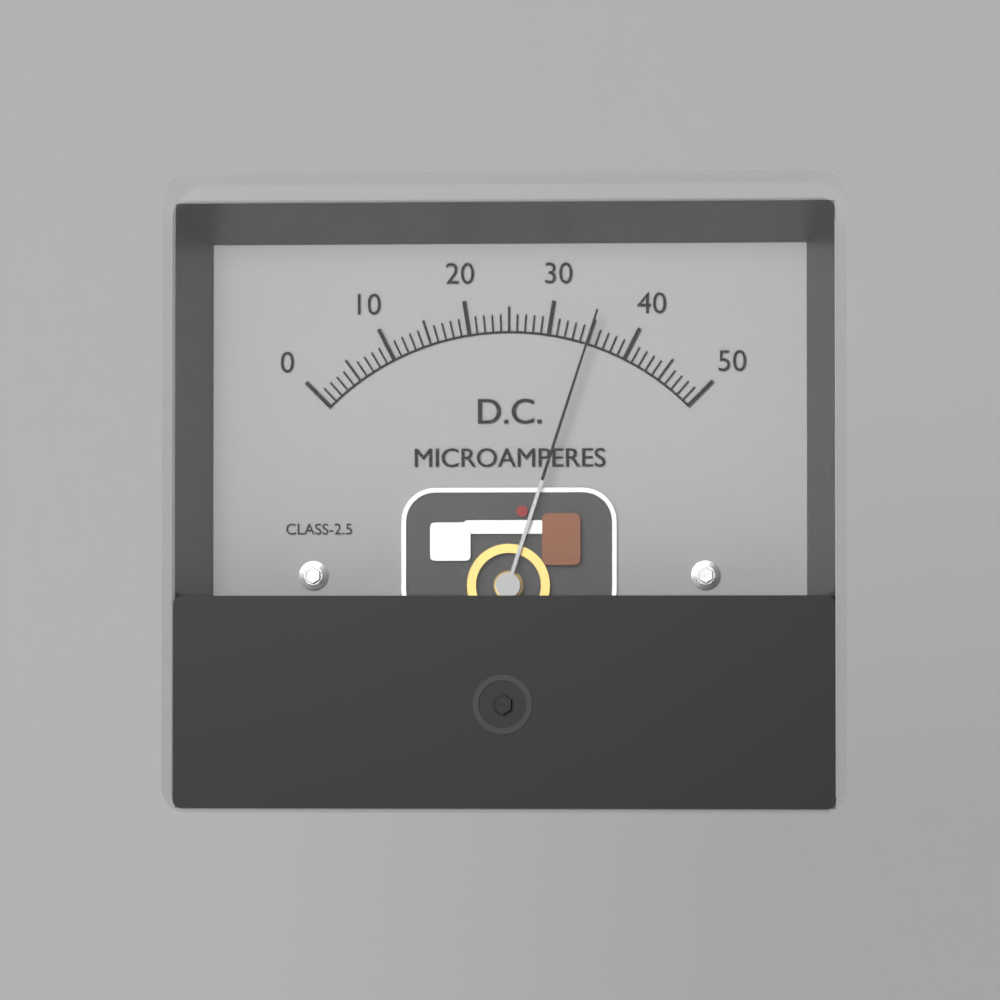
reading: 35 µA
